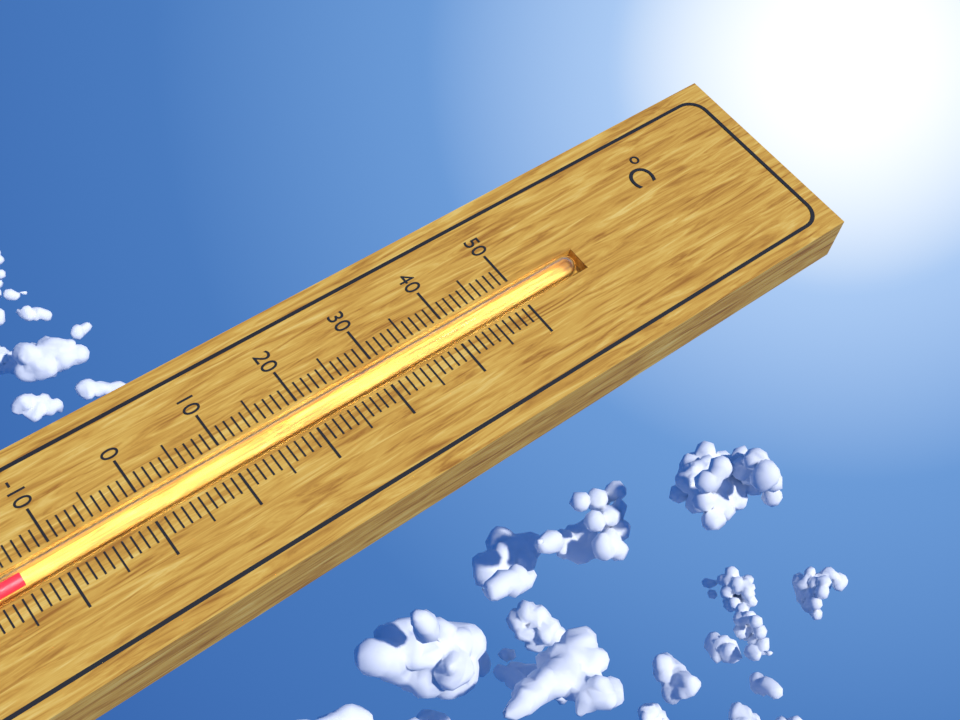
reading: -14 °C
